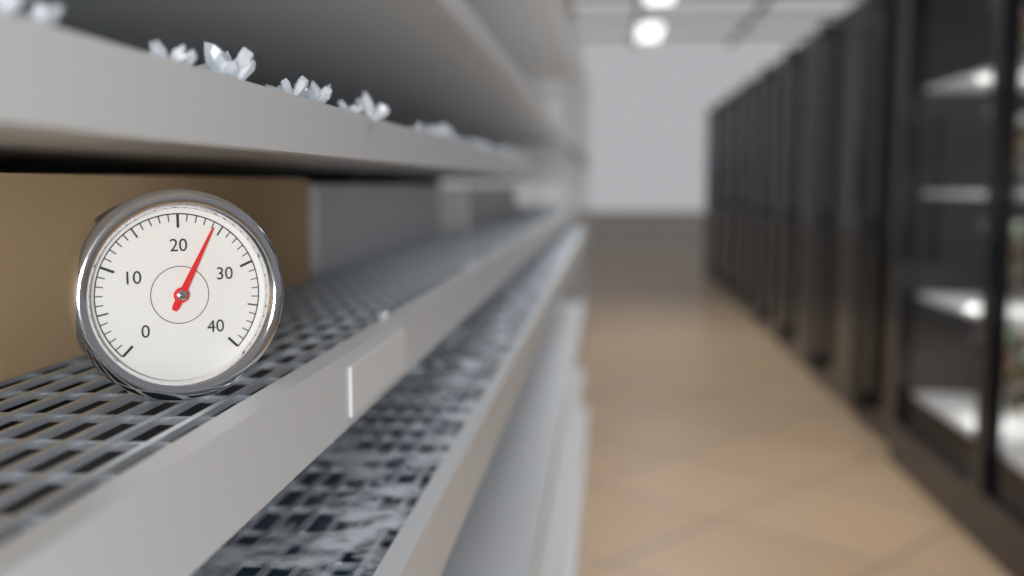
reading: 24 (no unit)
